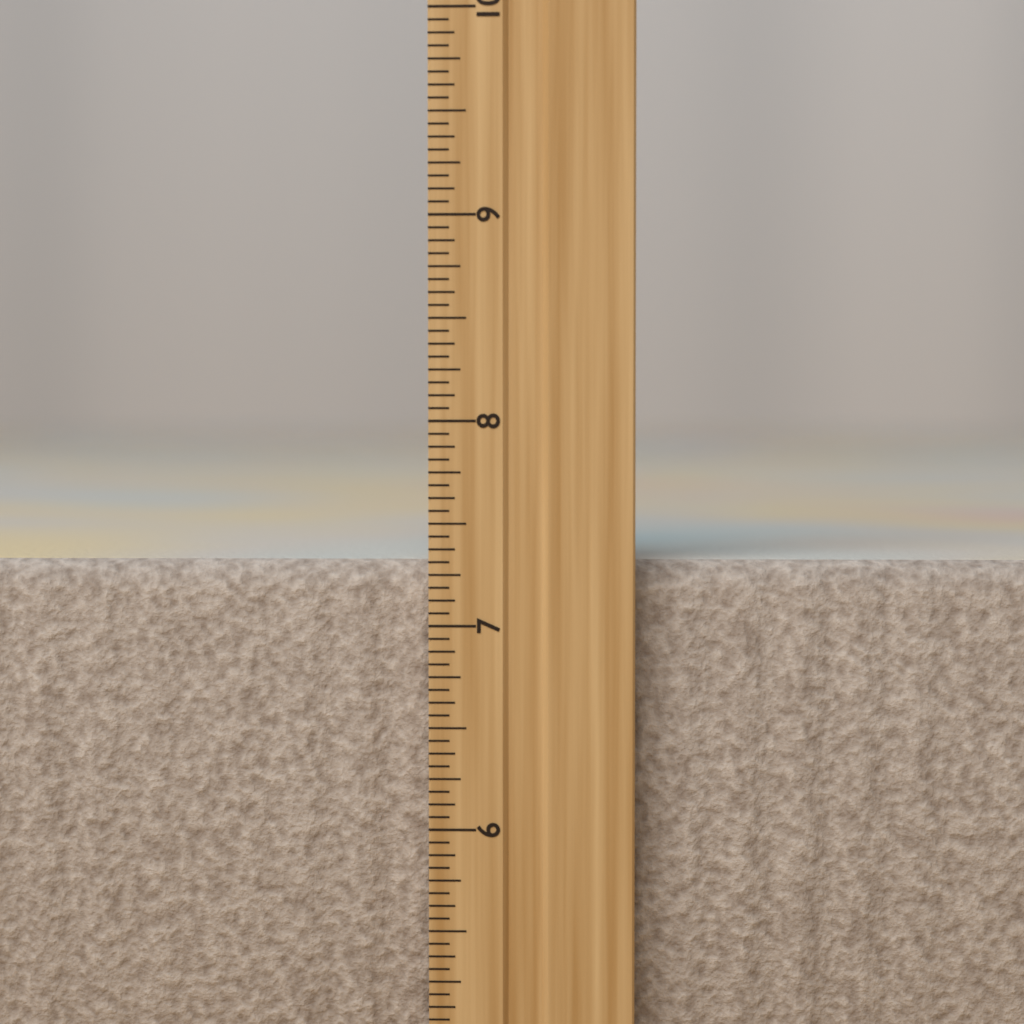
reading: 7.3125 inch
